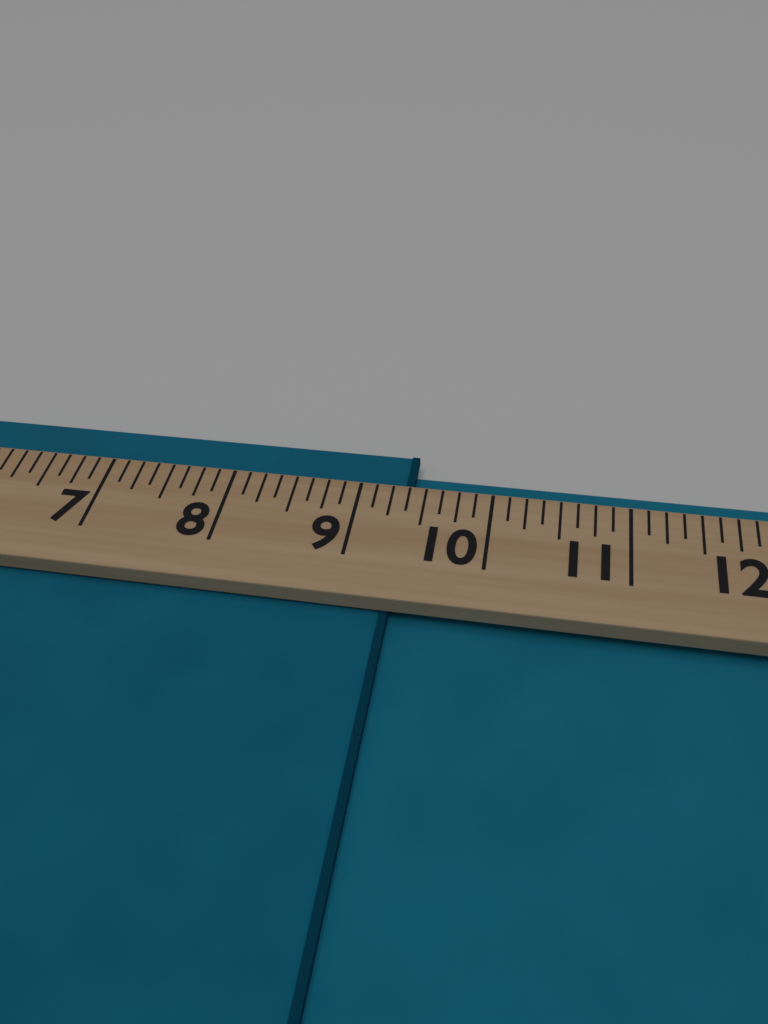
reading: 9.375 (no unit)
